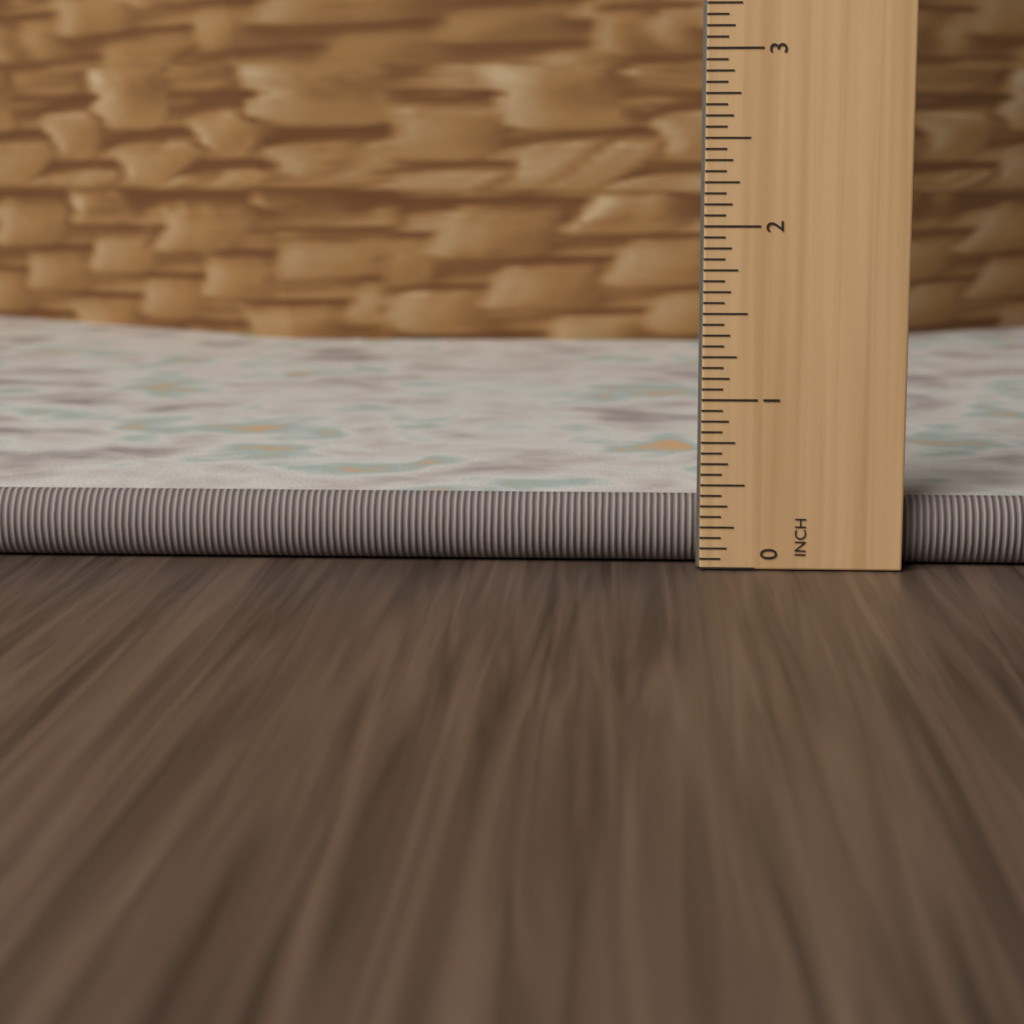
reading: 0.4375 inch
